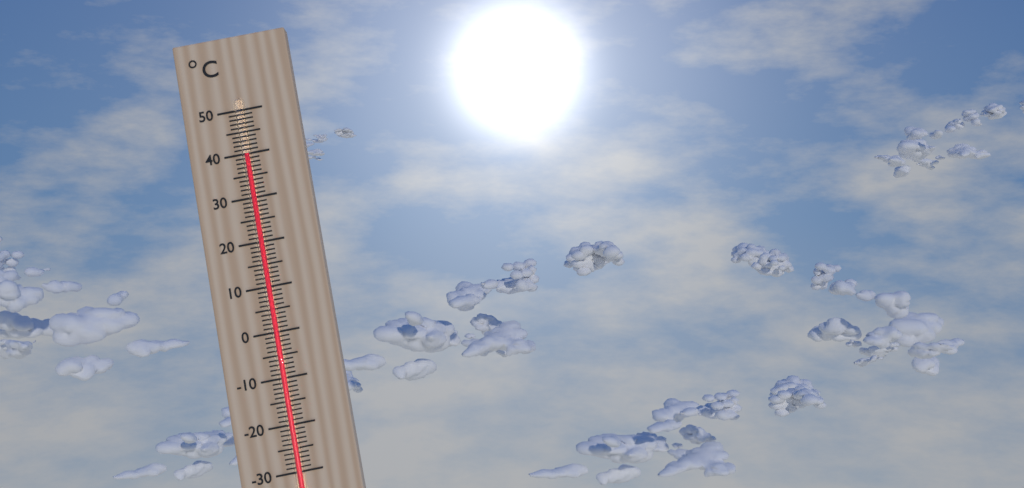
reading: 40 °C
